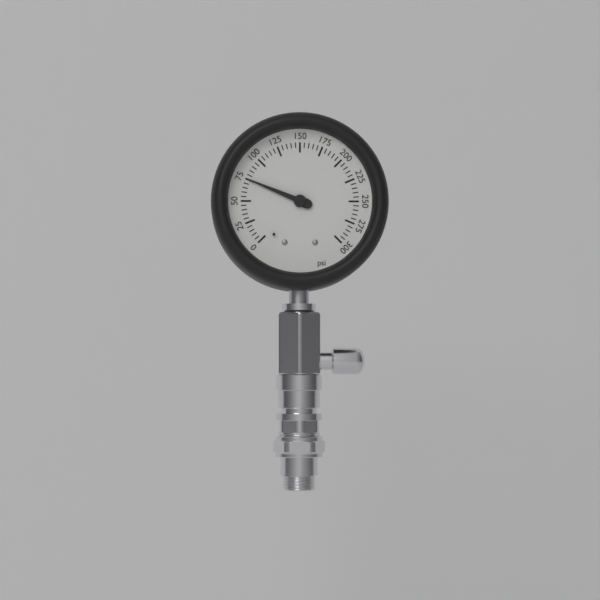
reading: 75 psi
